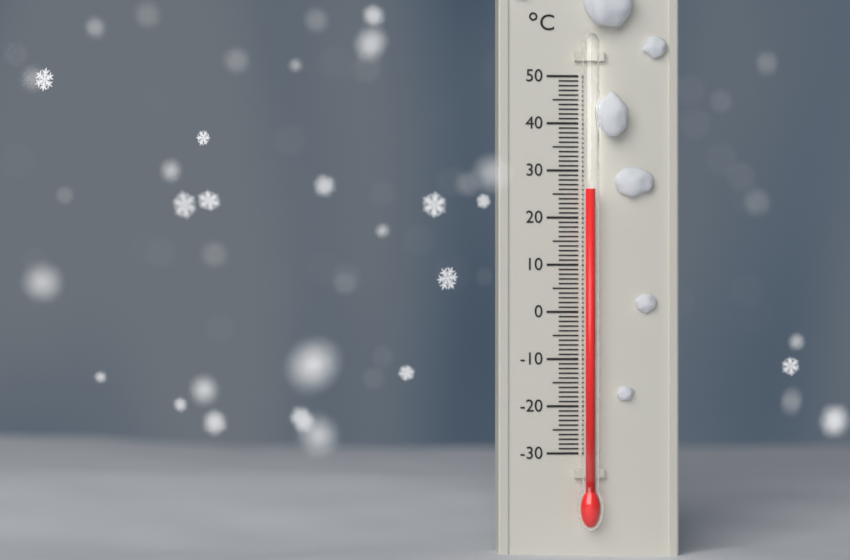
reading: 26 °C
